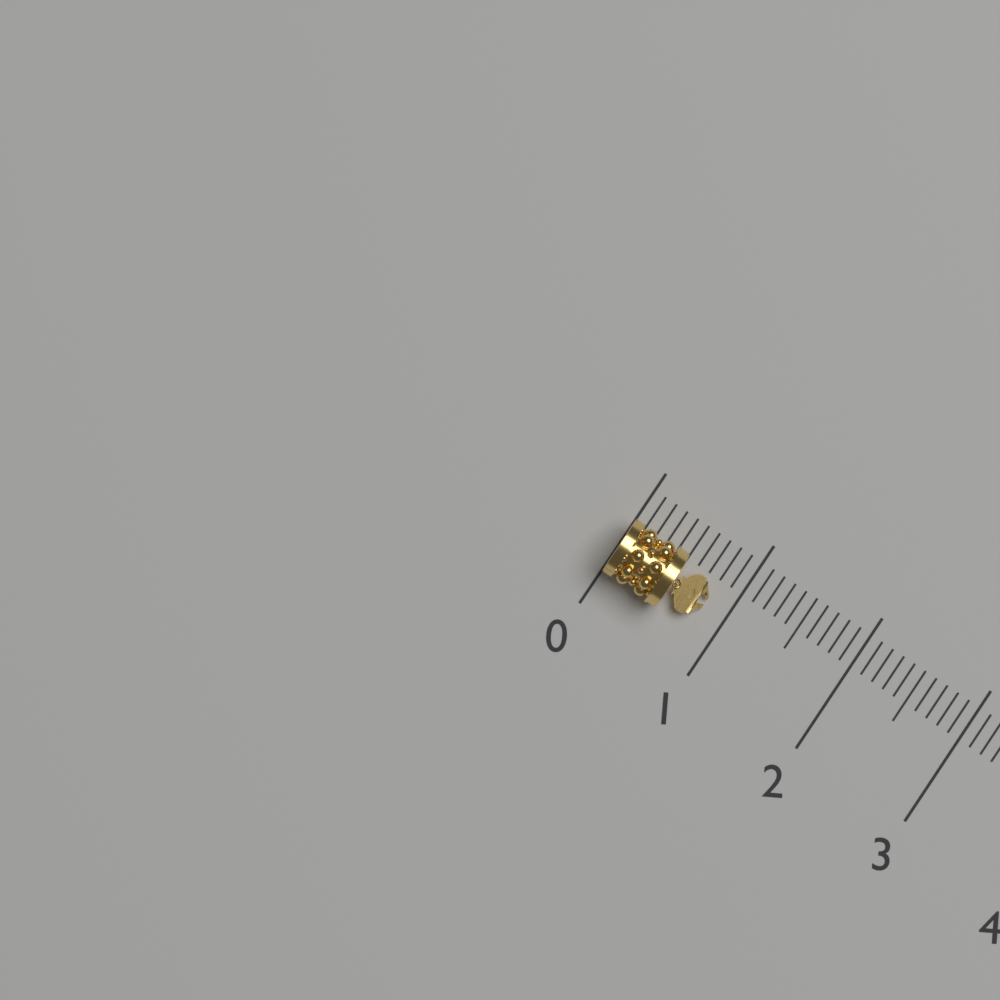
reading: 0.8 (no unit)
